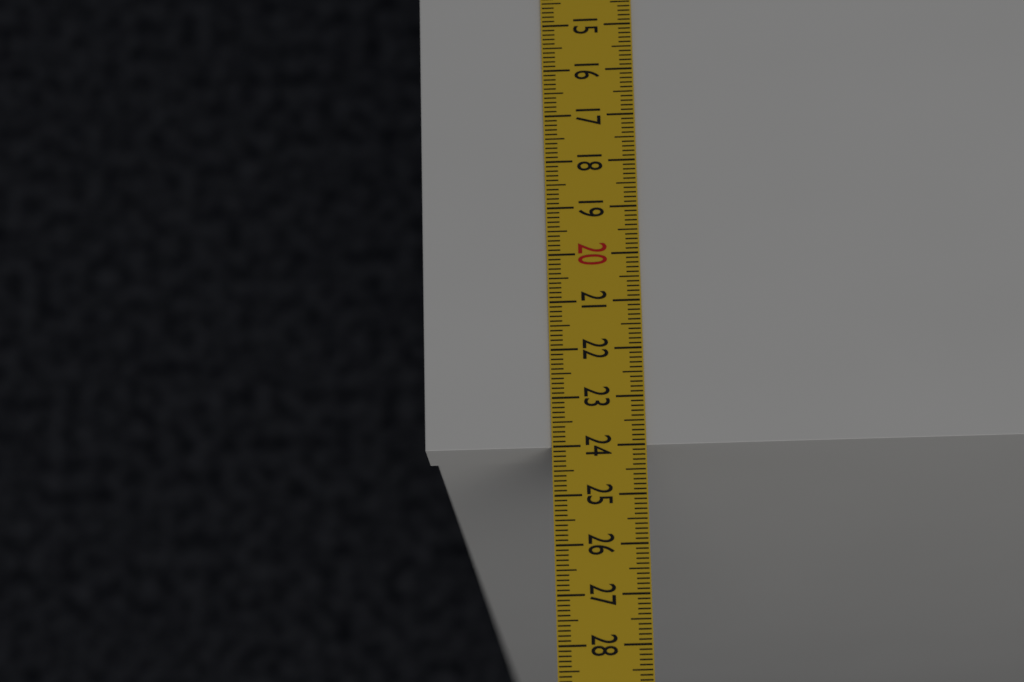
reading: 24.0 cm
